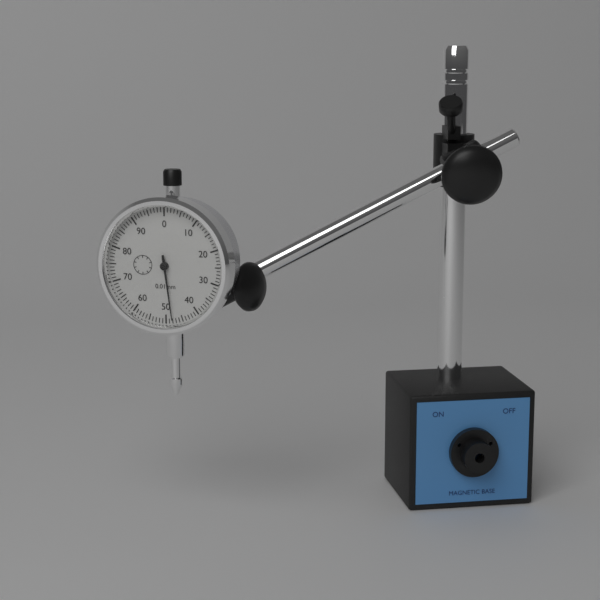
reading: 0.48 mm
